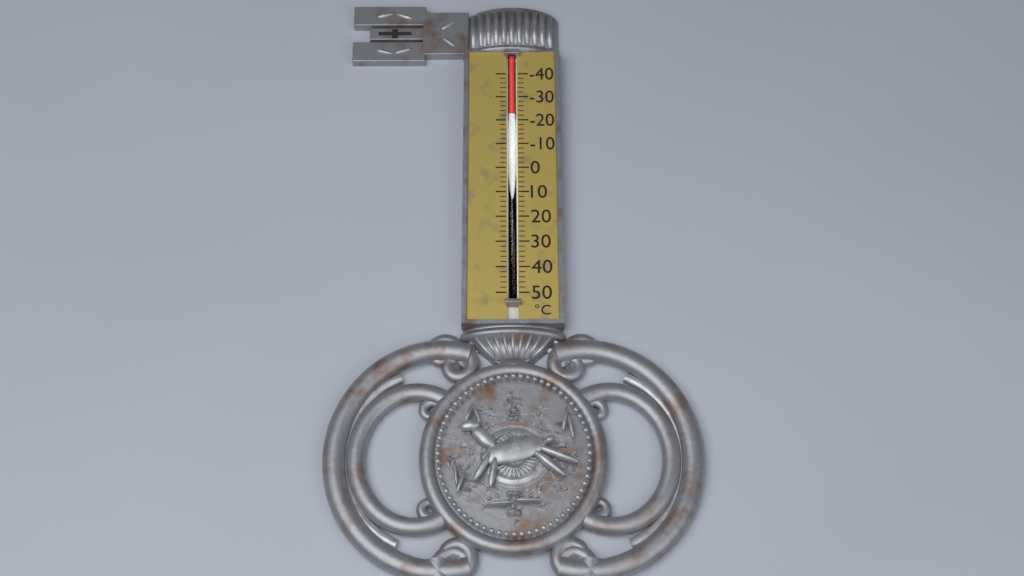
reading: -22 °C
